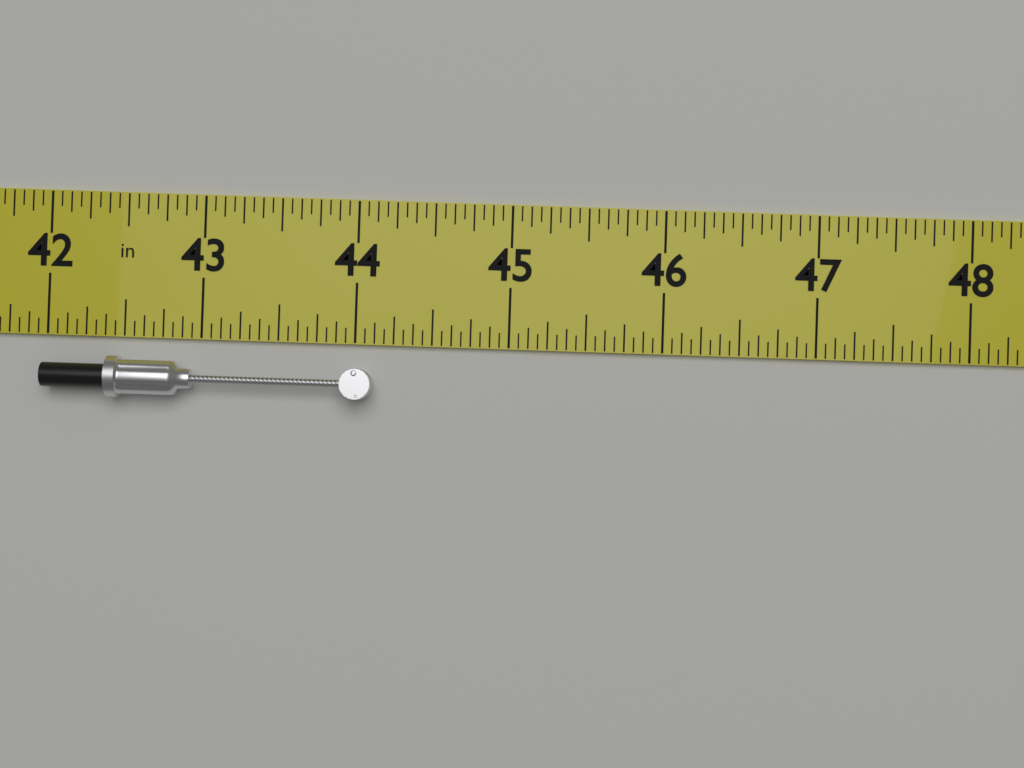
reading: 44.1250 in
